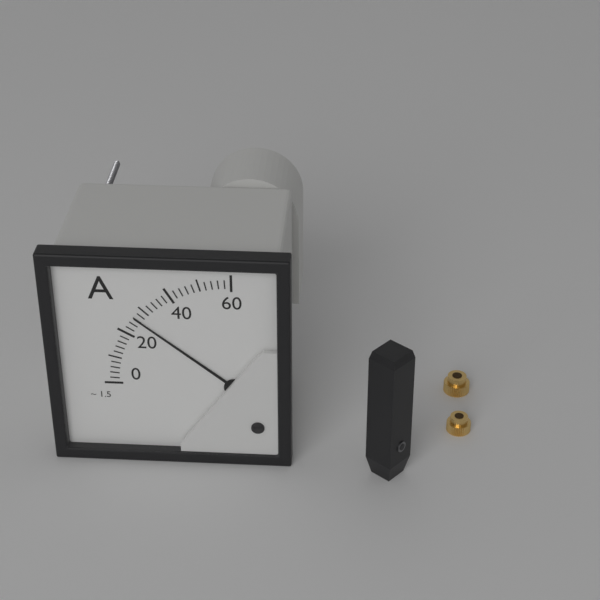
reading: 26 A
